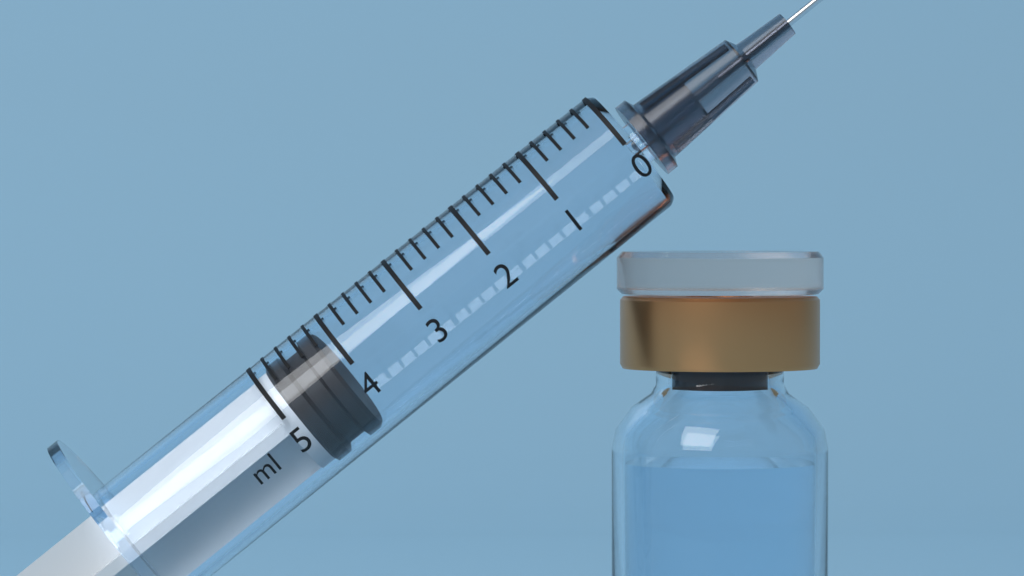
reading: 4.2 ml
